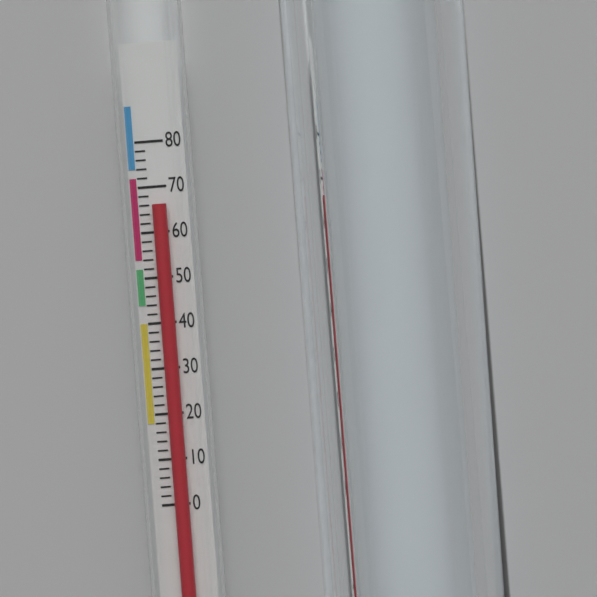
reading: 66 (no unit)
